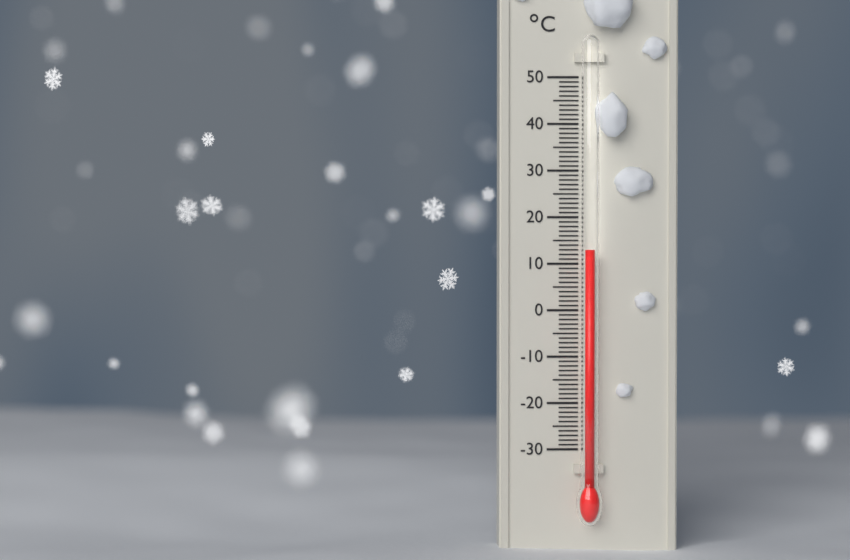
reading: 13 °C
